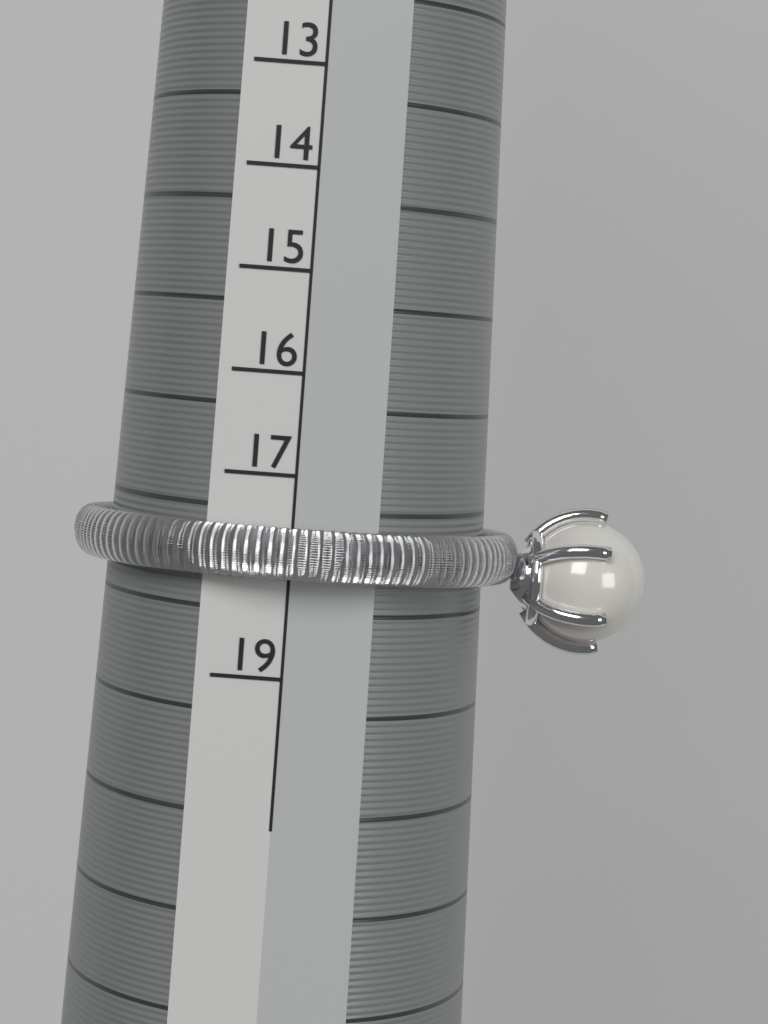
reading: 18 (no unit)
